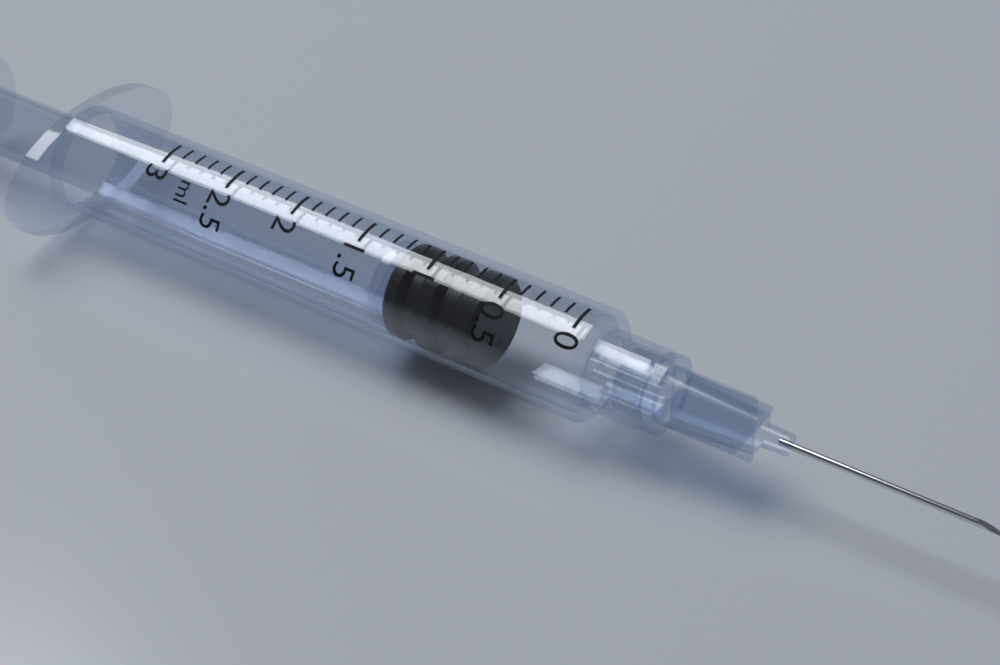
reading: 0.6 ml
